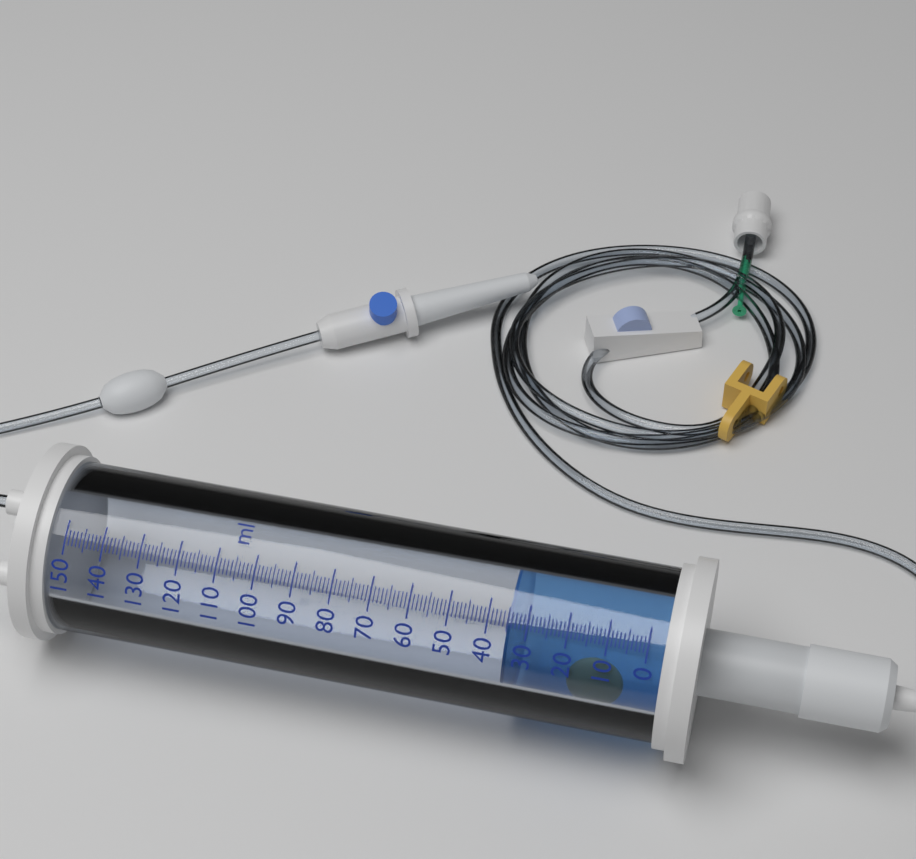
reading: 35 ml
